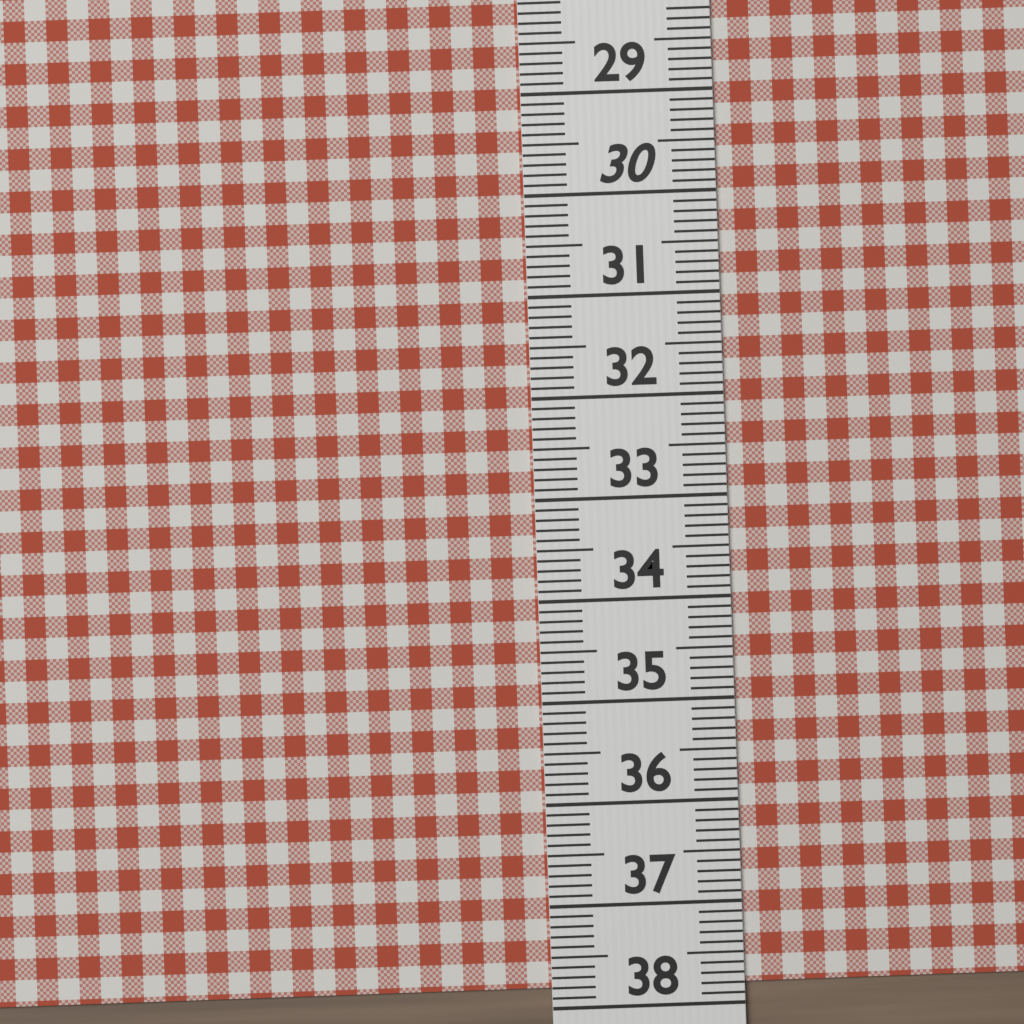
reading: 37.8 (no unit)
